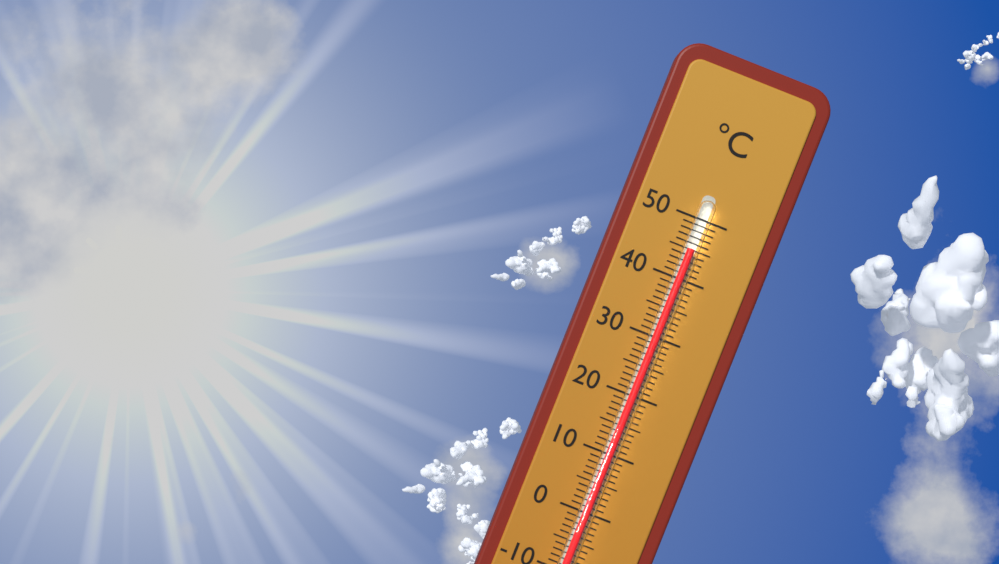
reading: 45 °C
